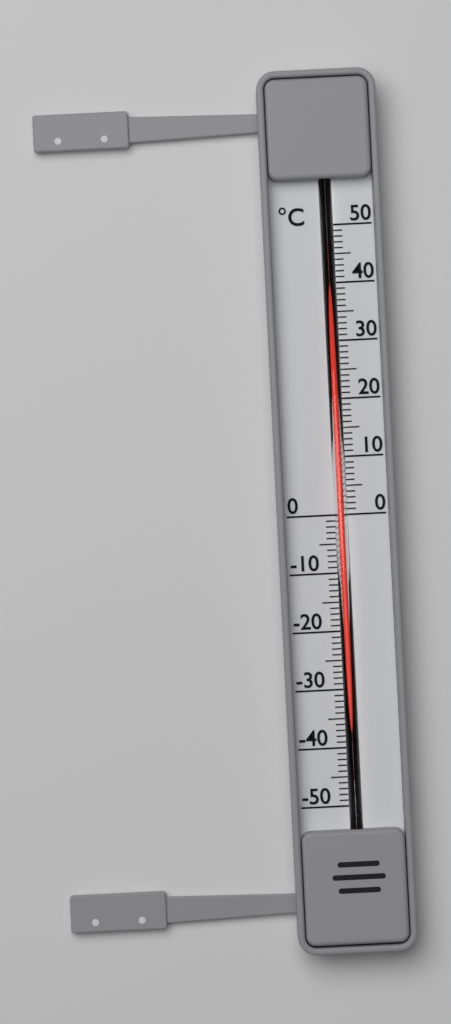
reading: 40 °C
